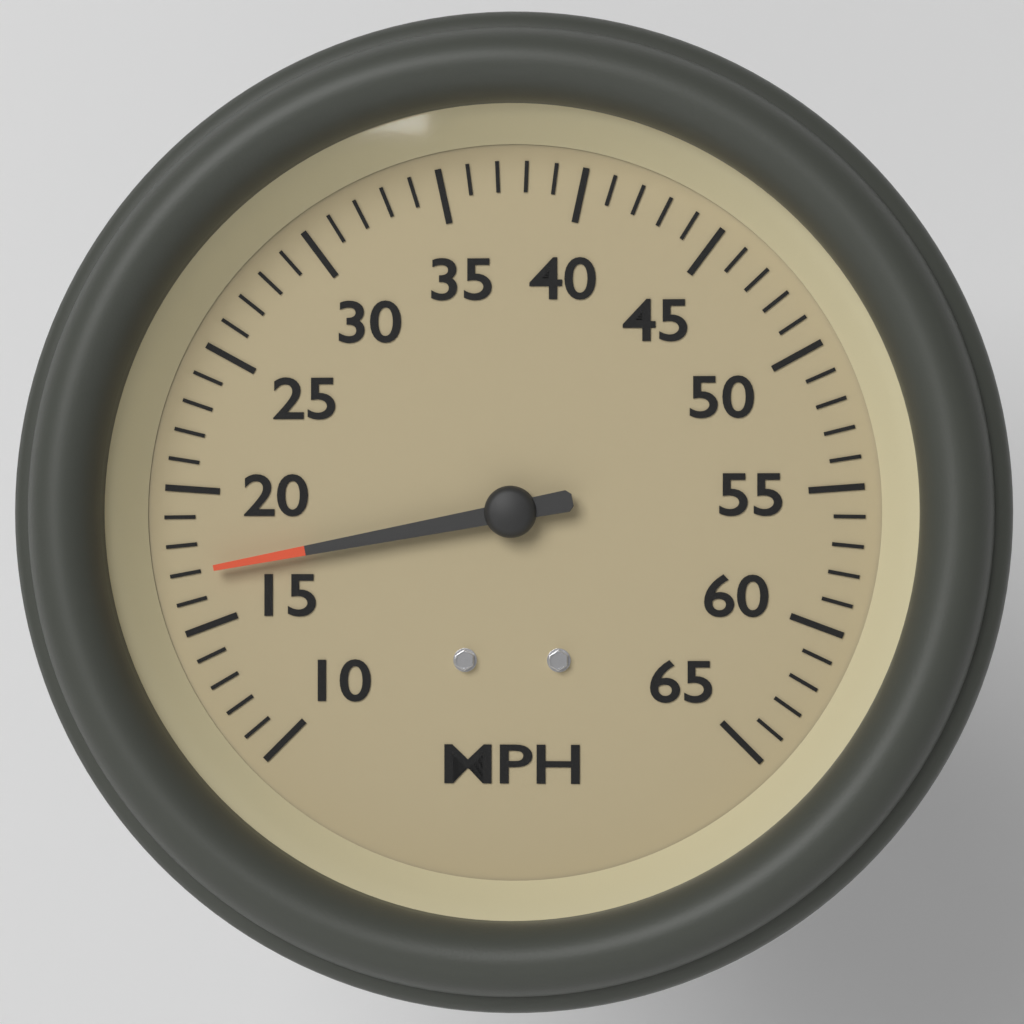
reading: 17 MPH
